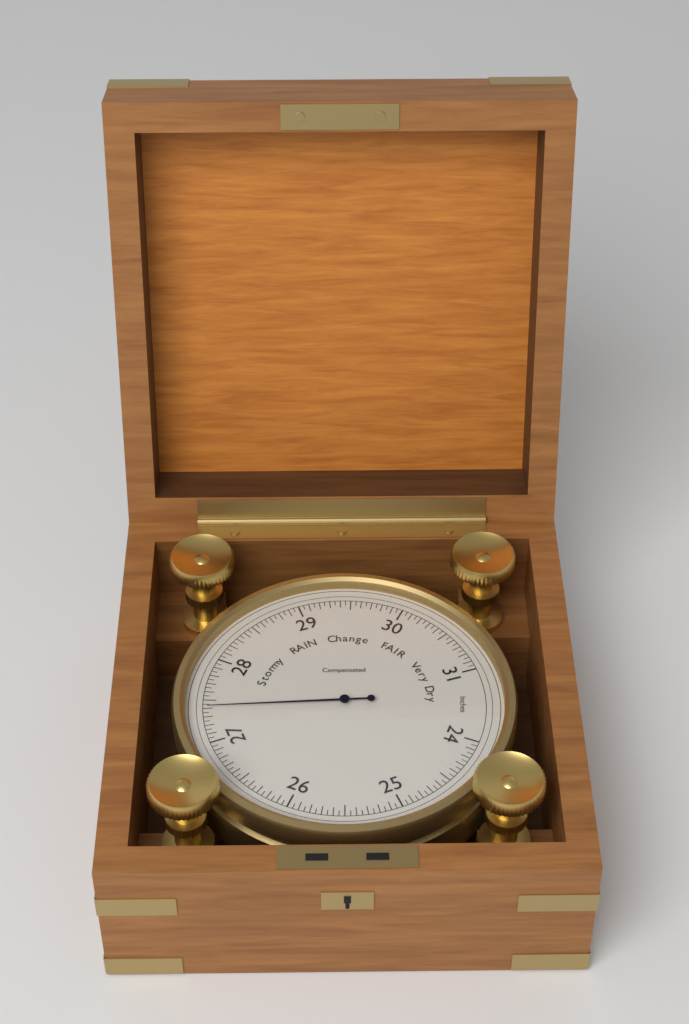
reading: 27.40 inHg
